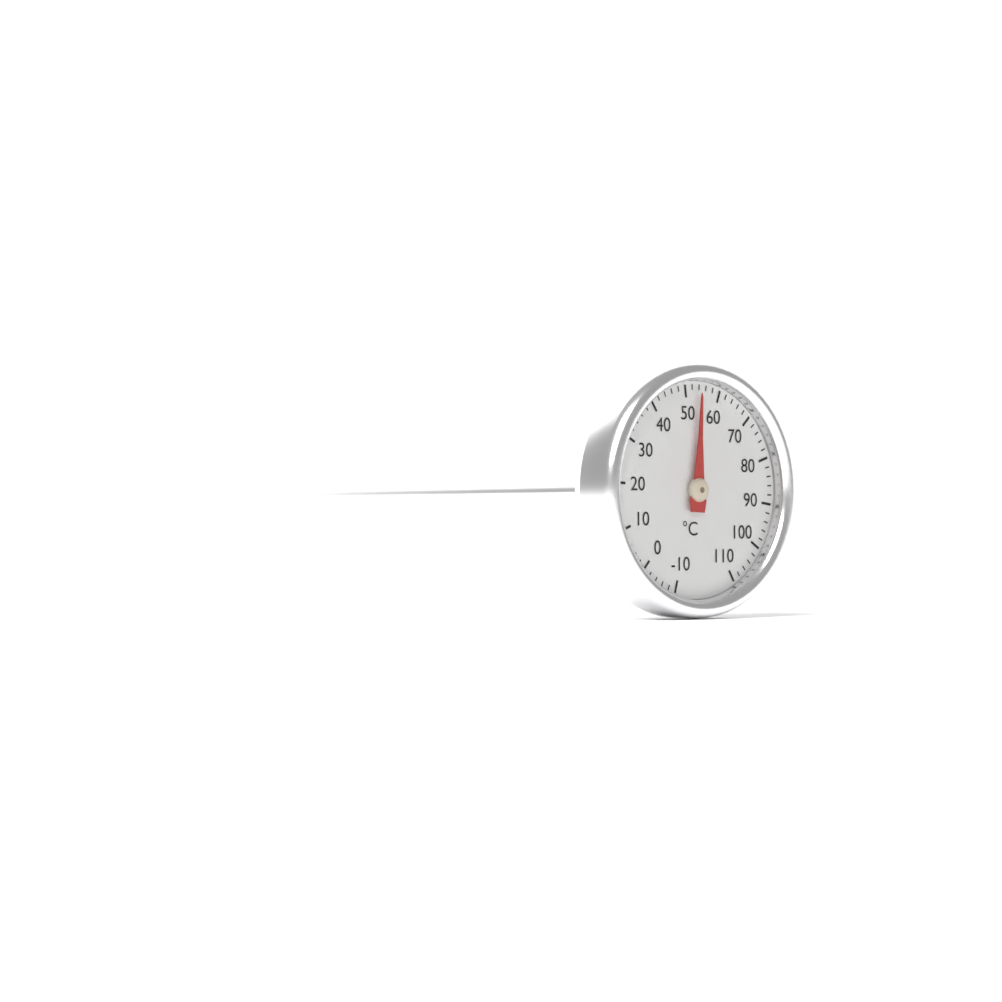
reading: 54 °C
